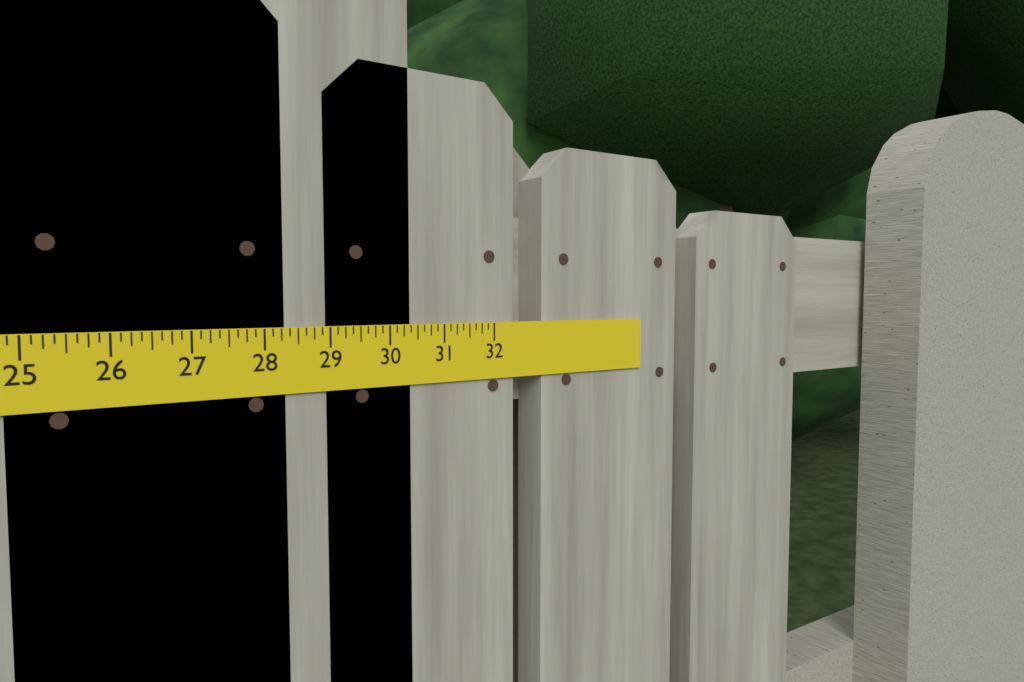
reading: 30.375 in
